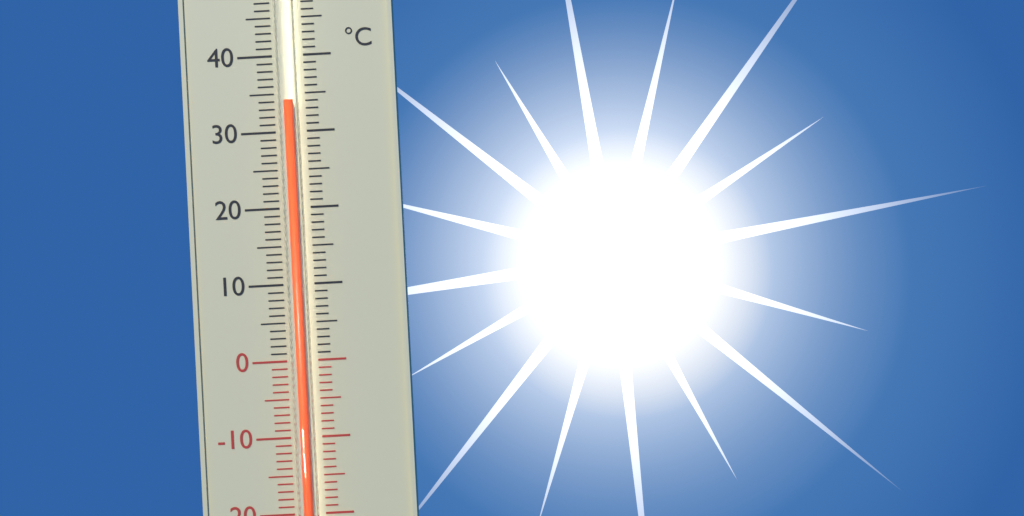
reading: 34 °C
